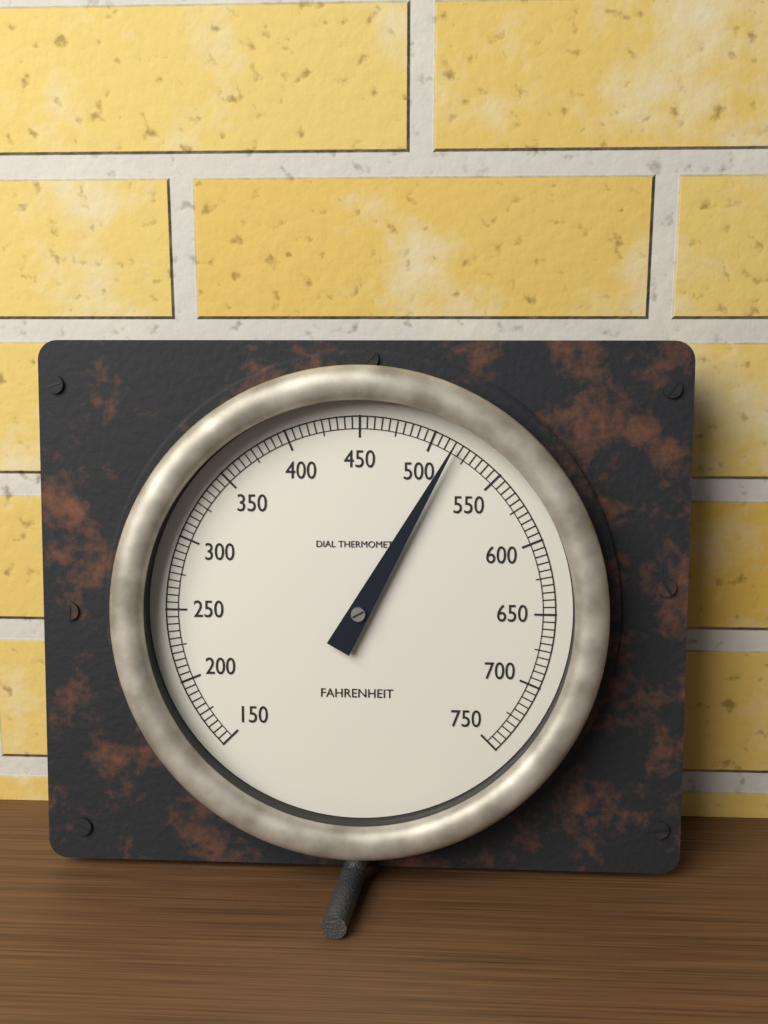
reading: 515 °F
